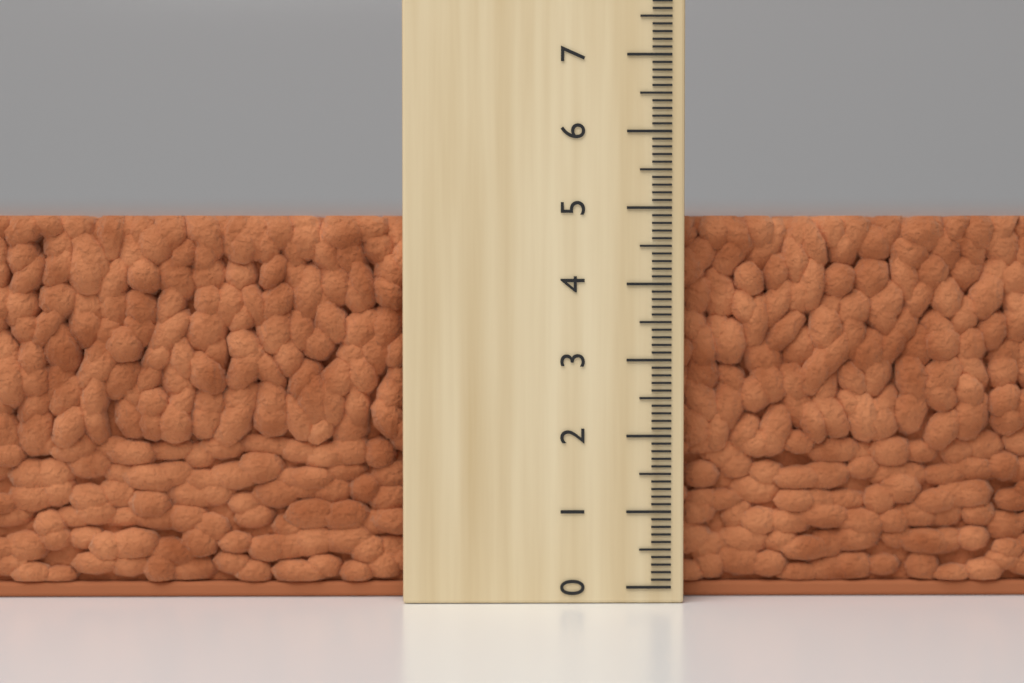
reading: 4.9 (no unit)
